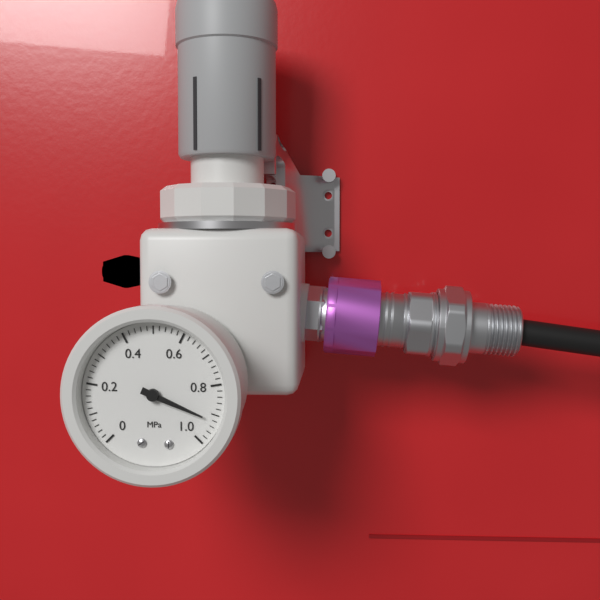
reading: 0.92 MPa
